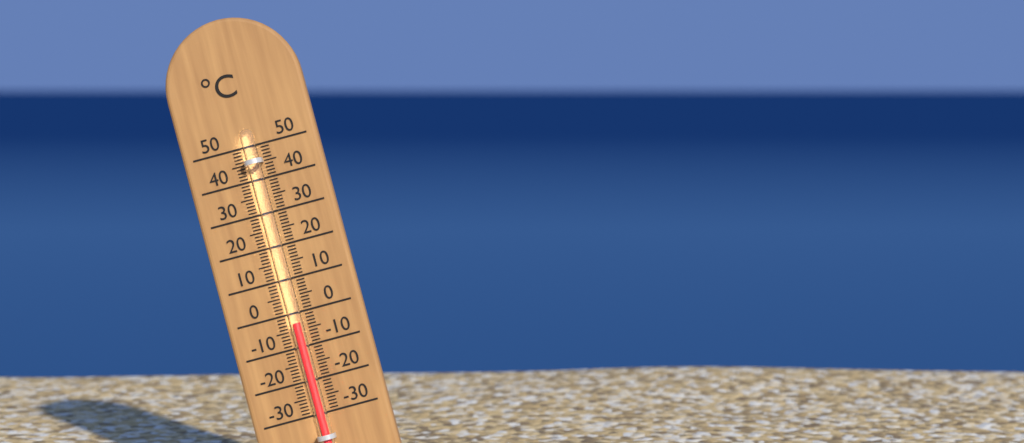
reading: -3 °C
